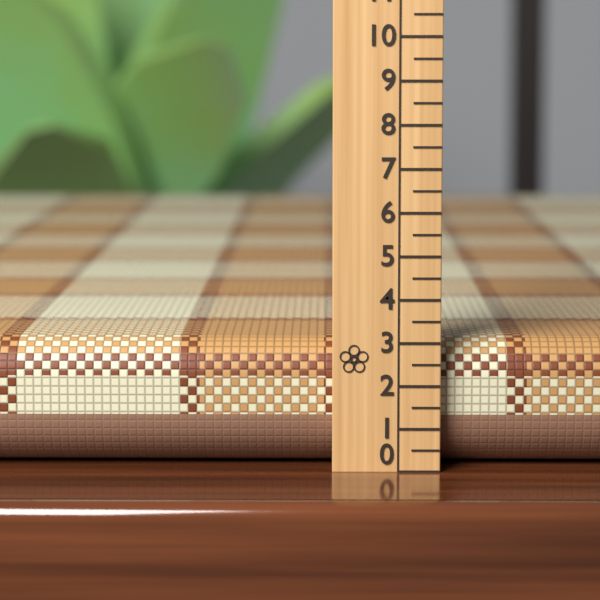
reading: 3.0 (no unit)
